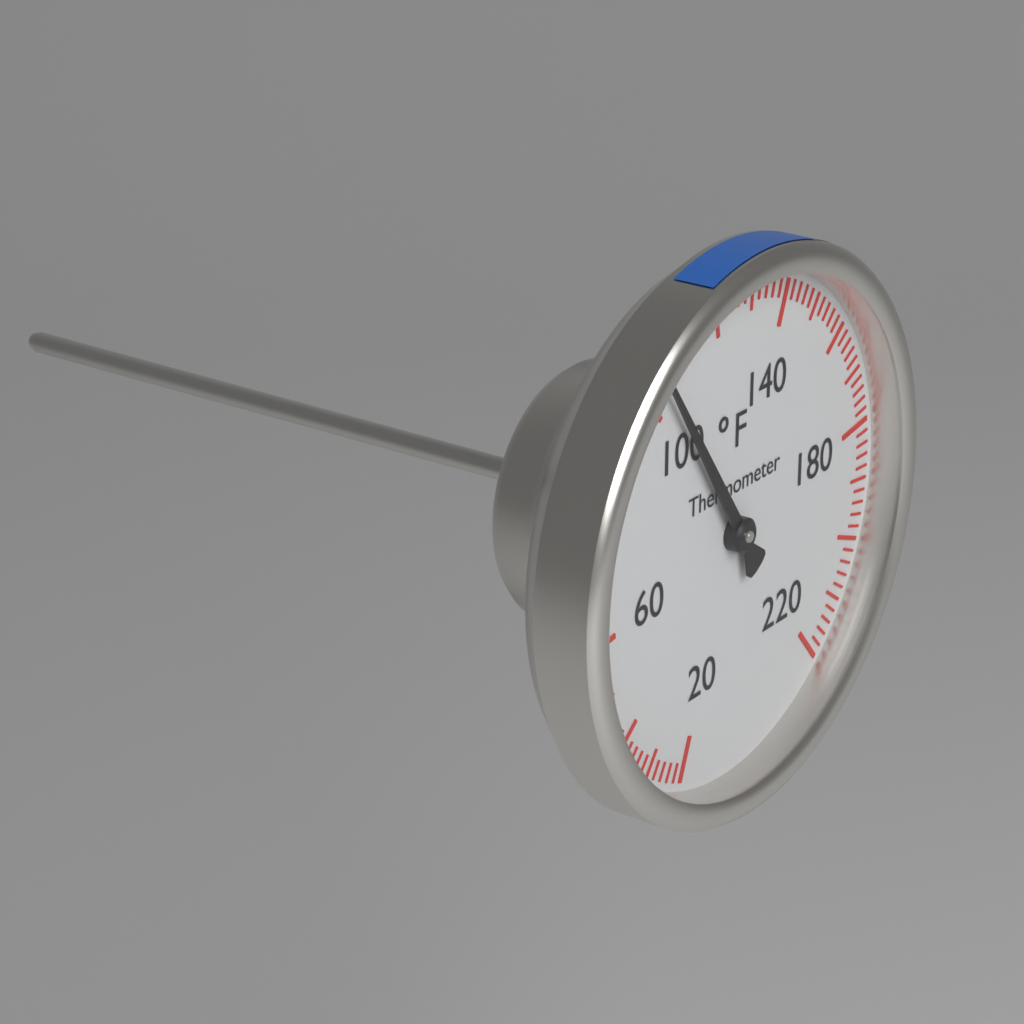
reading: 104 °F
